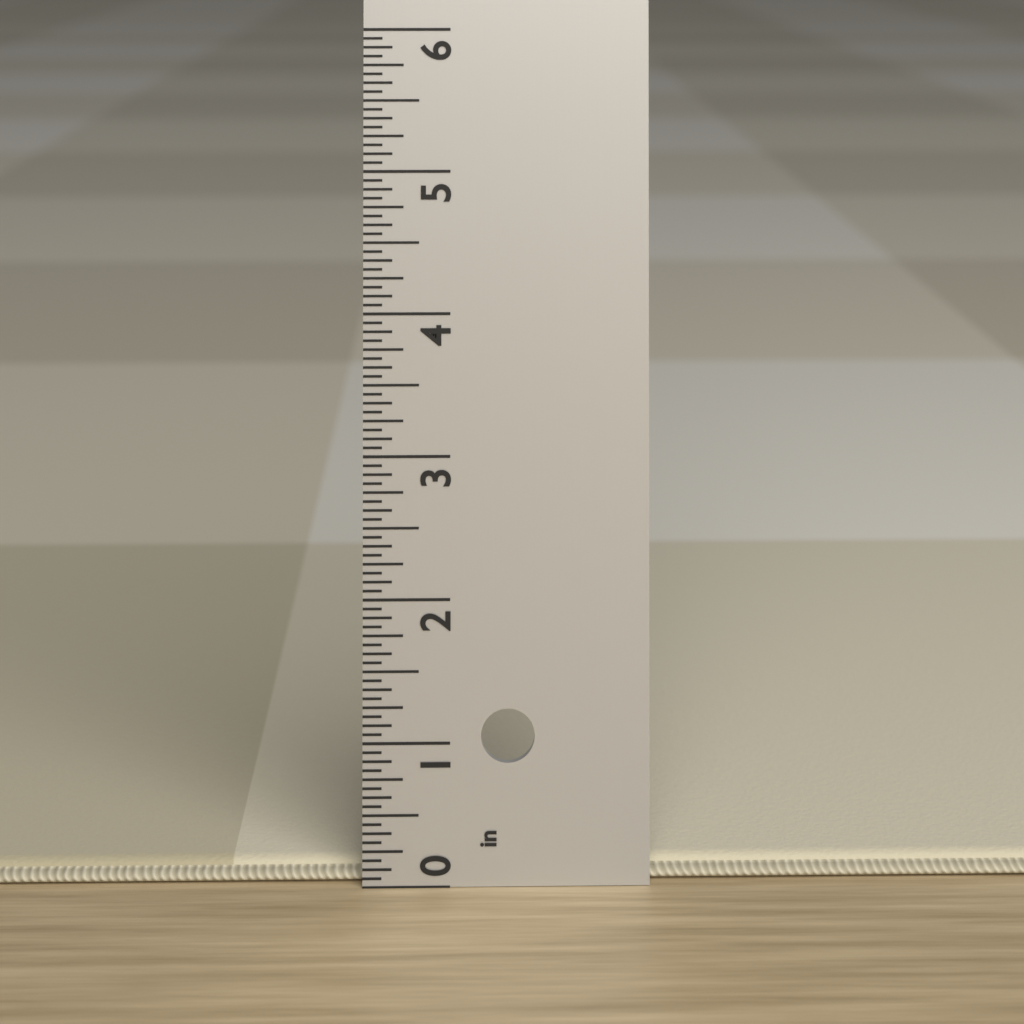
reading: 0.1250 in
